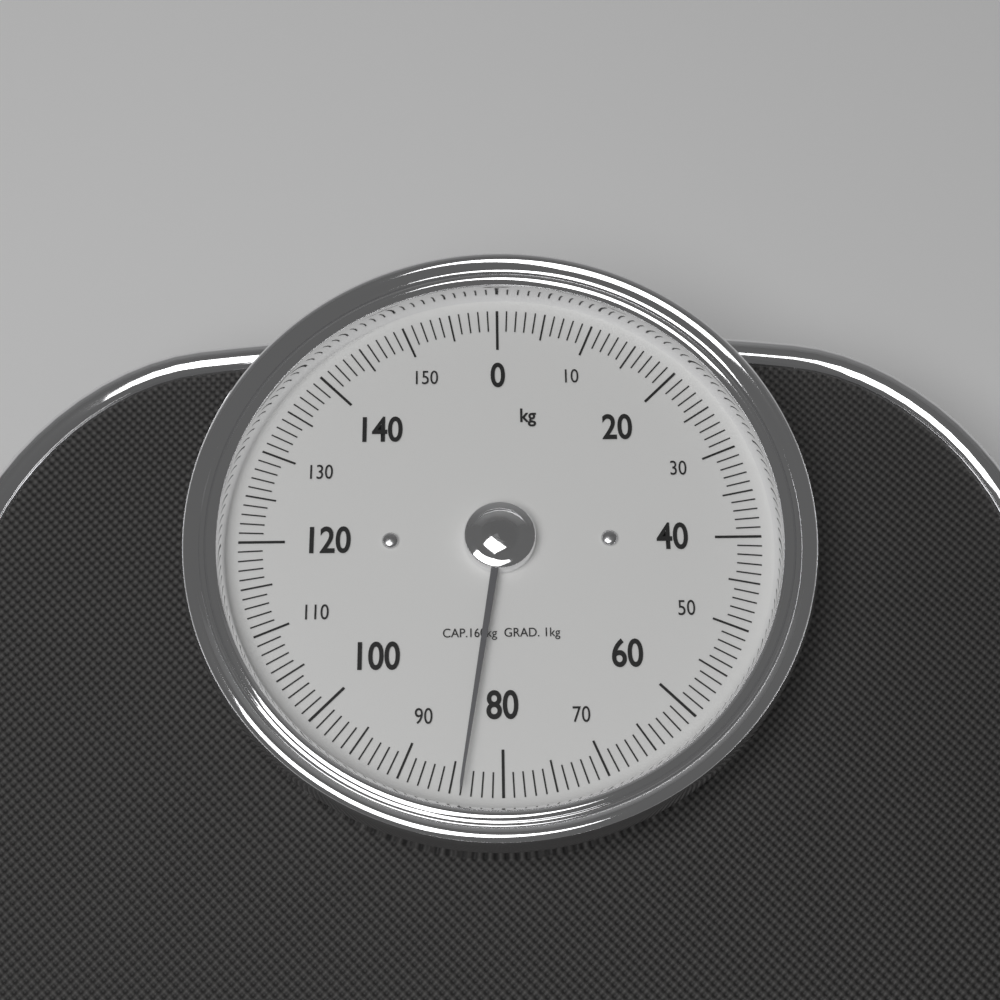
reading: 84 kg
